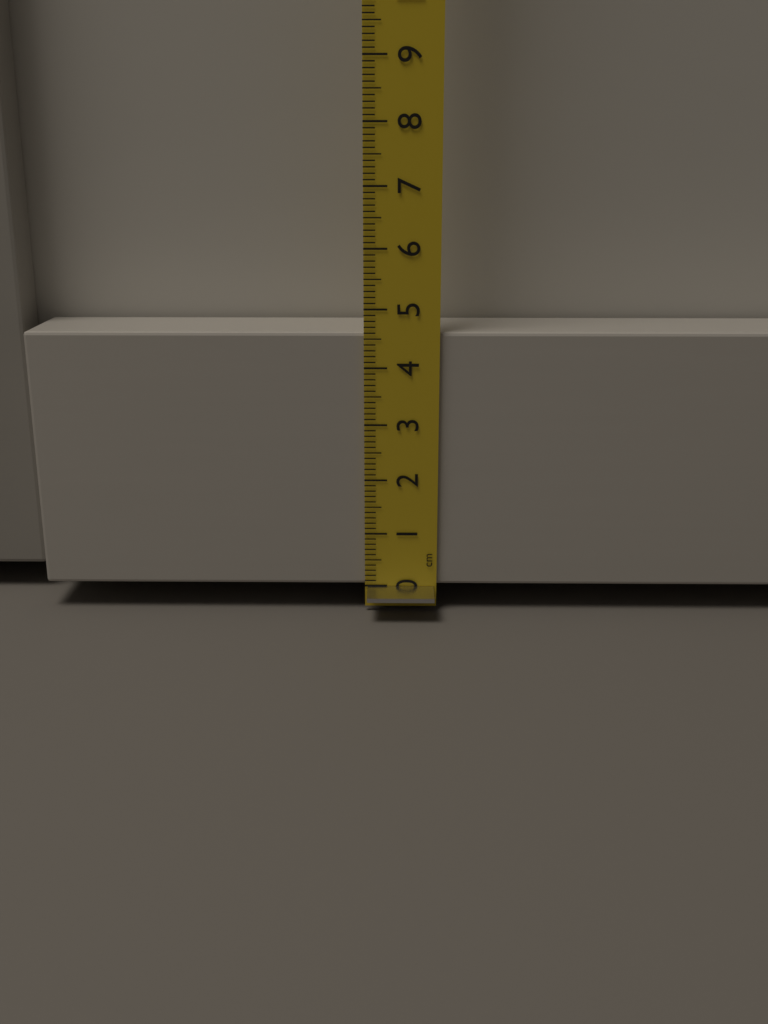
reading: 4.6 cm
